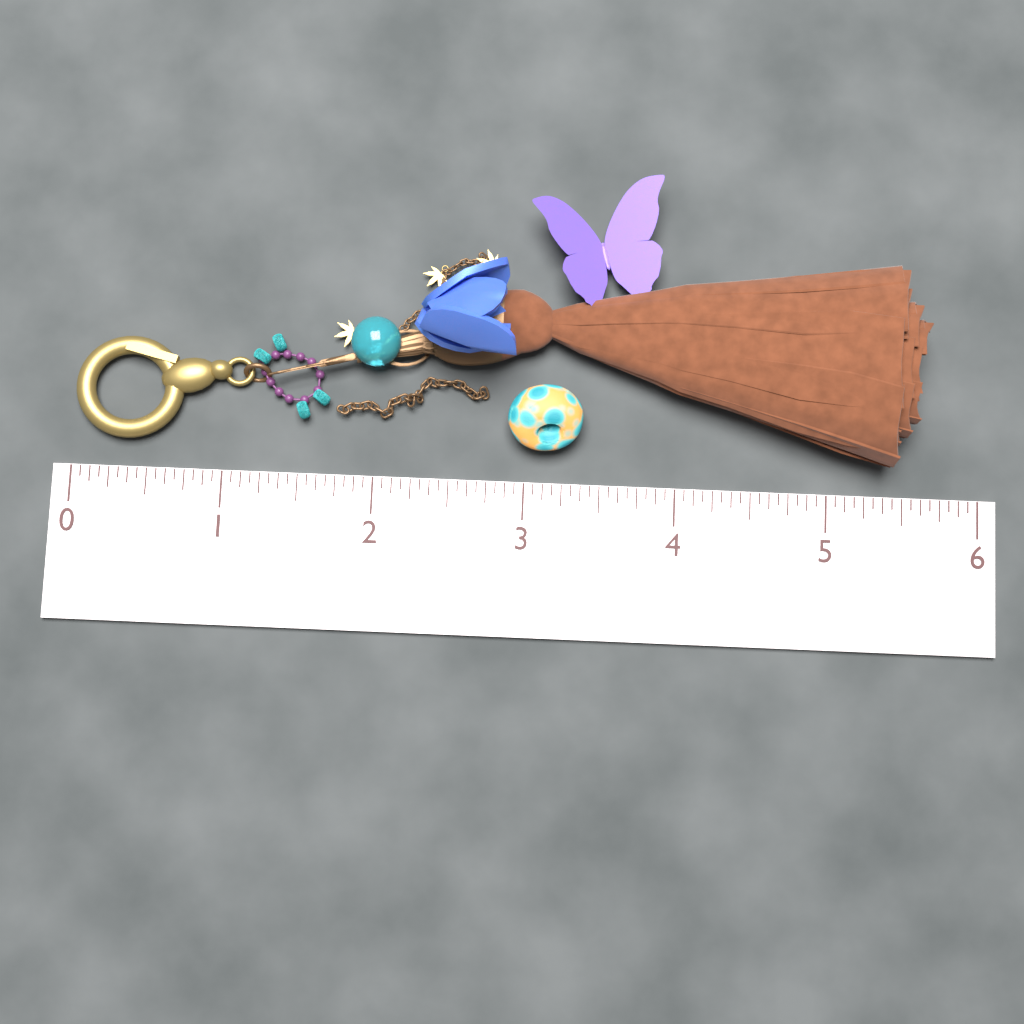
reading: 5.6250 (no unit)
